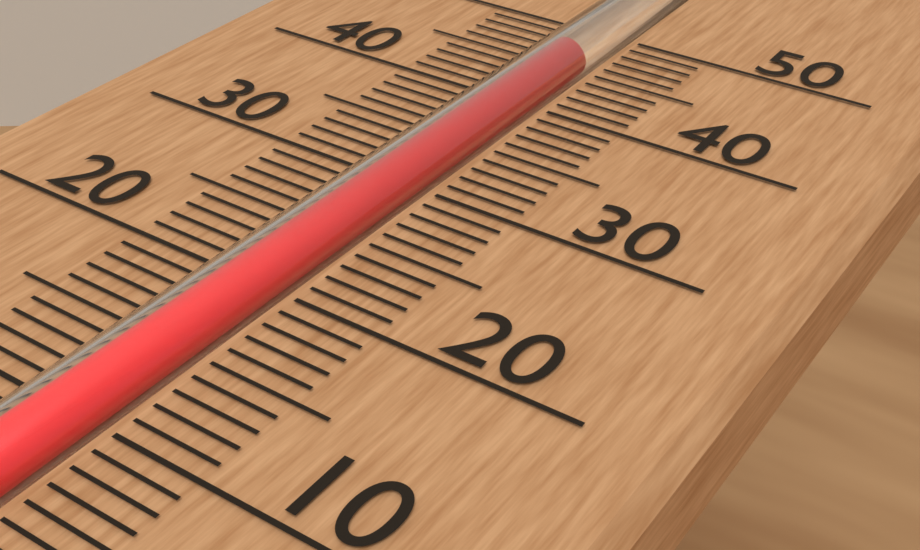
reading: 46 (no unit)
